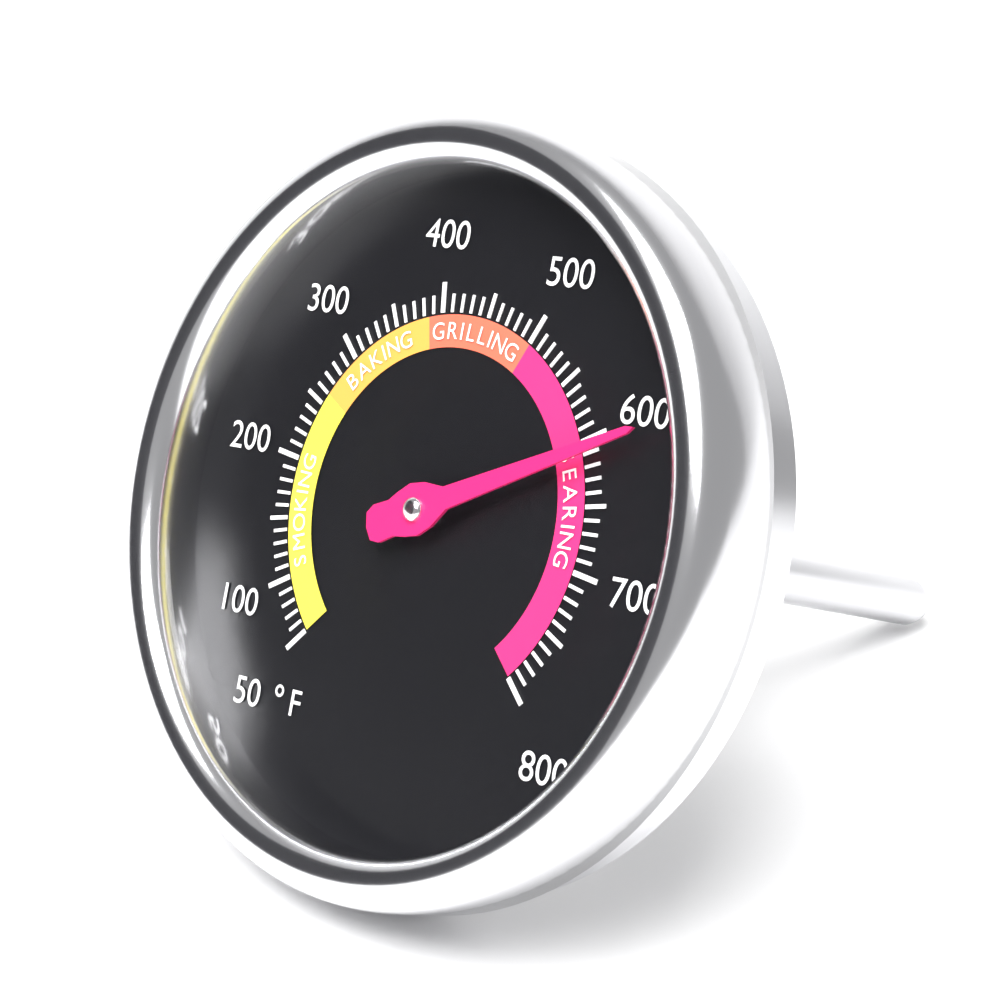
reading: 610 °F
